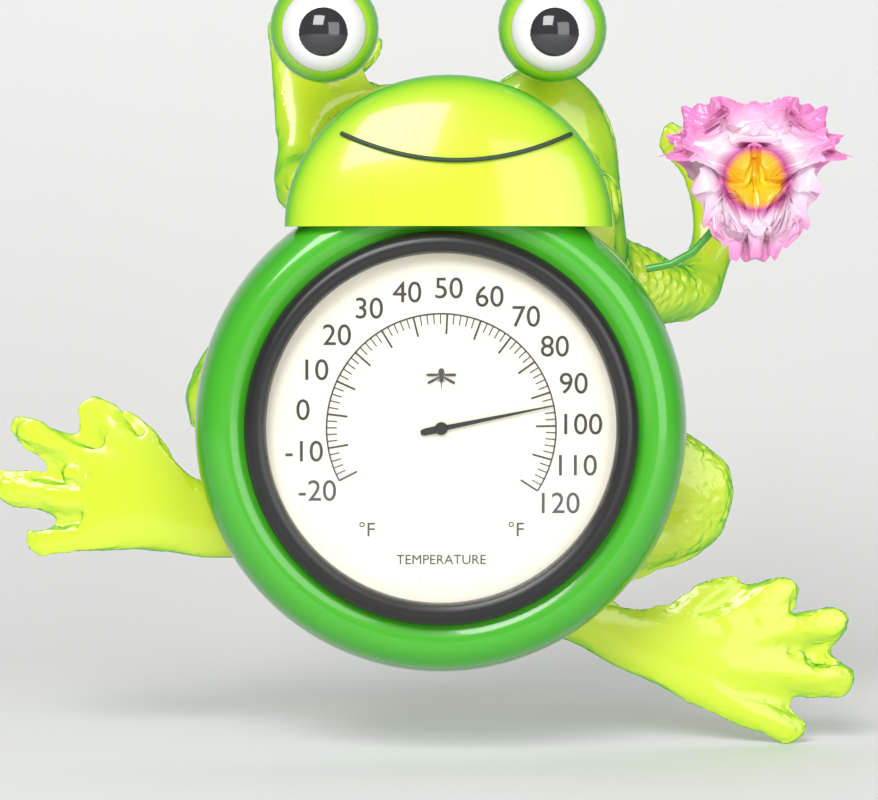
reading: 94 °F
